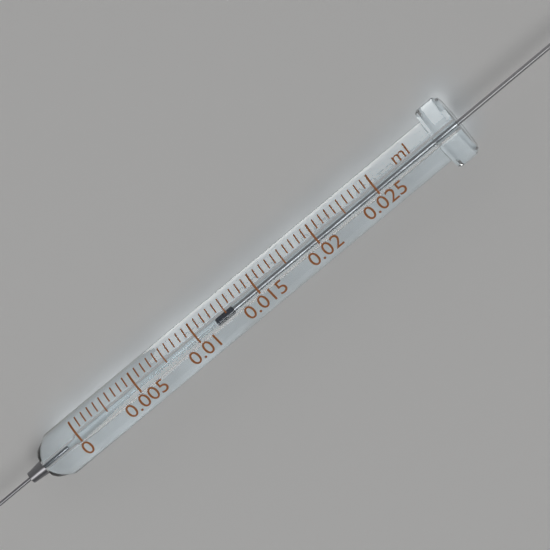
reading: 0.0115 ml
